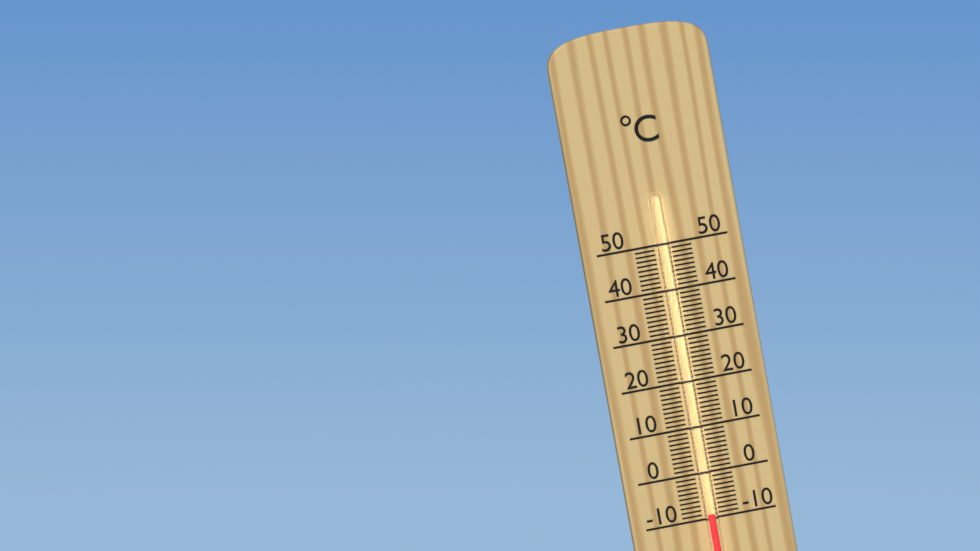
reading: -9 °C
